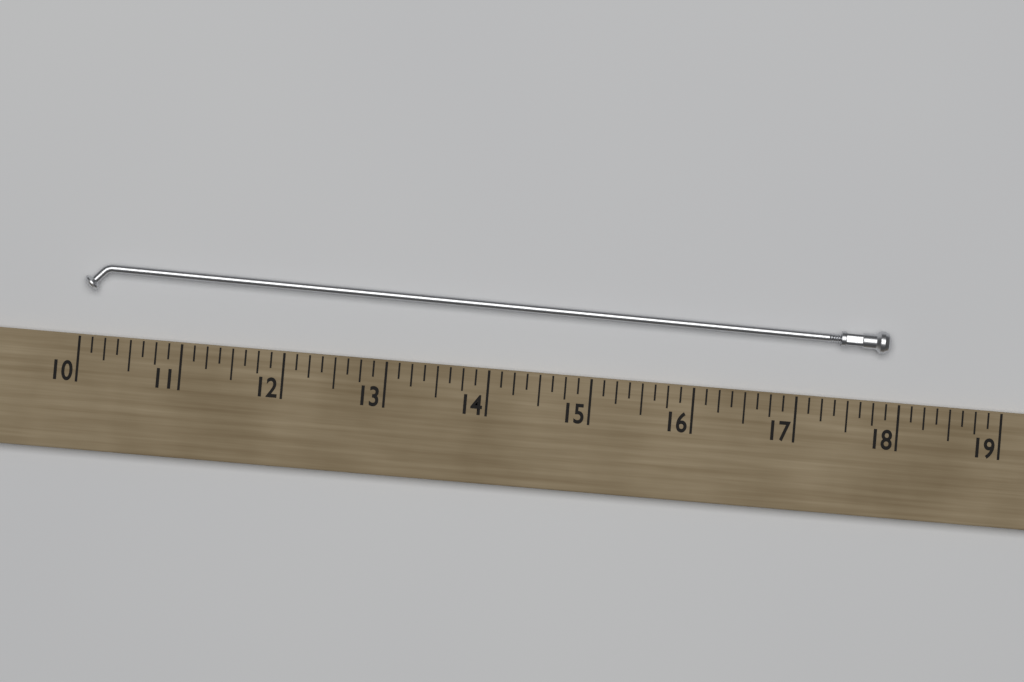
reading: 17.875 (no unit)
